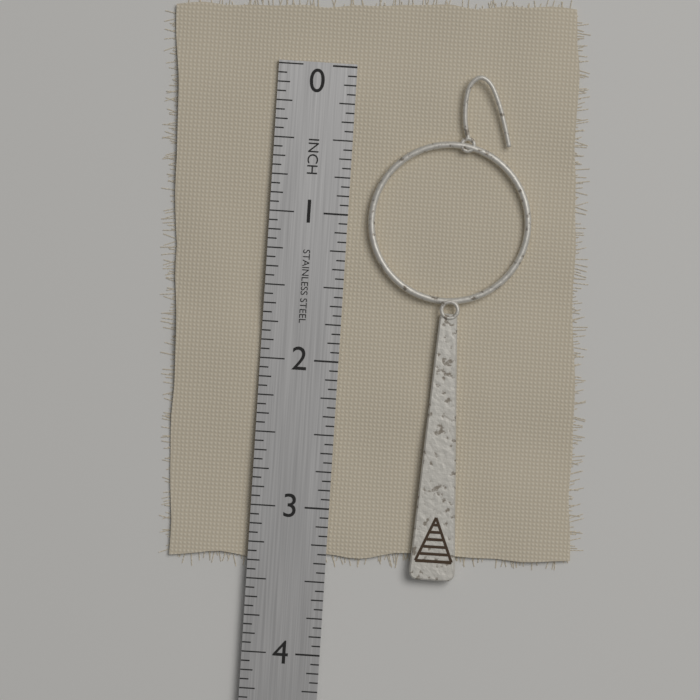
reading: 3.4375 in
